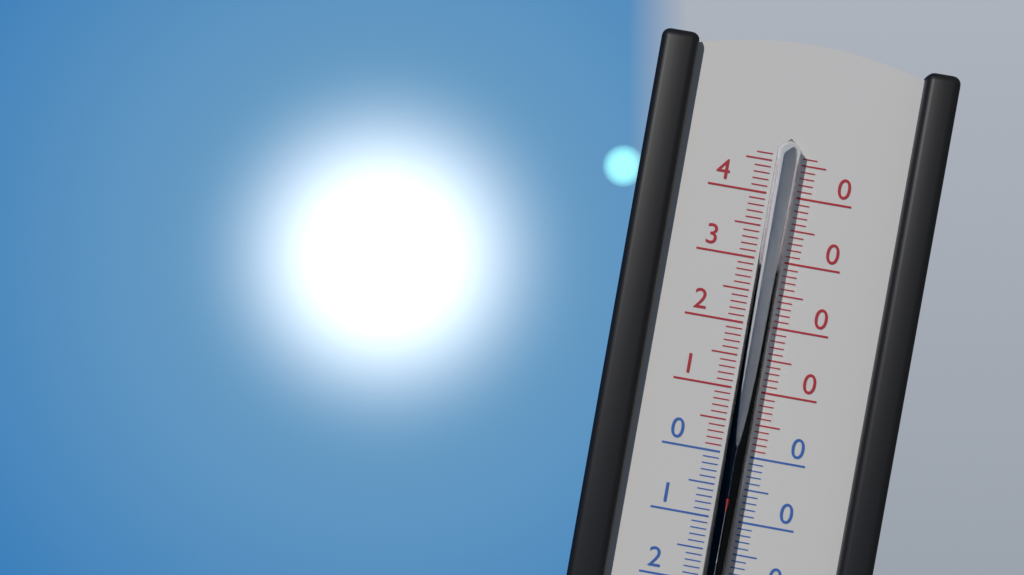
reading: -6 °C
